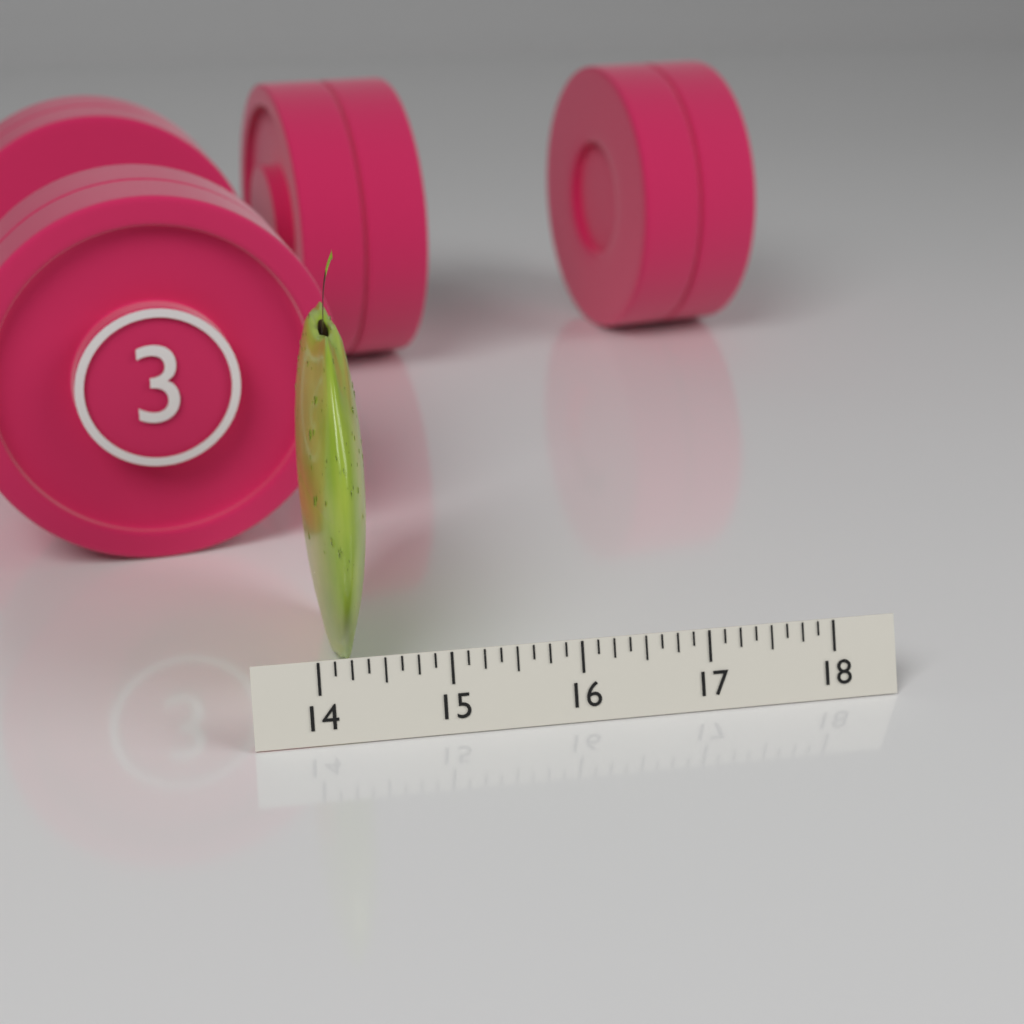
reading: 14.500 (no unit)
